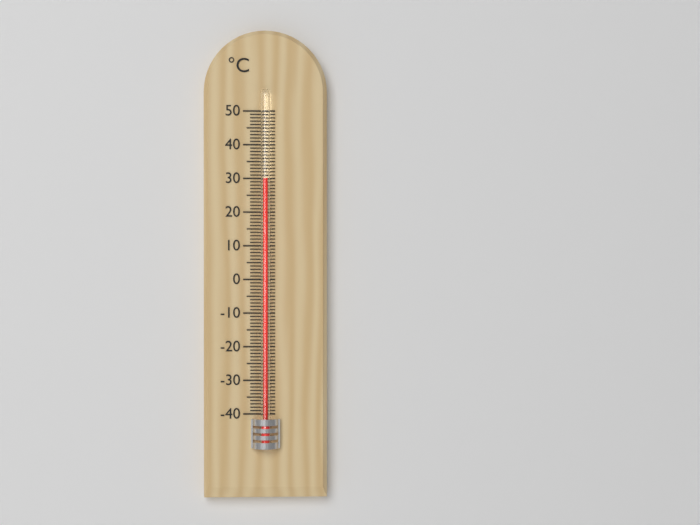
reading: 30 °C
